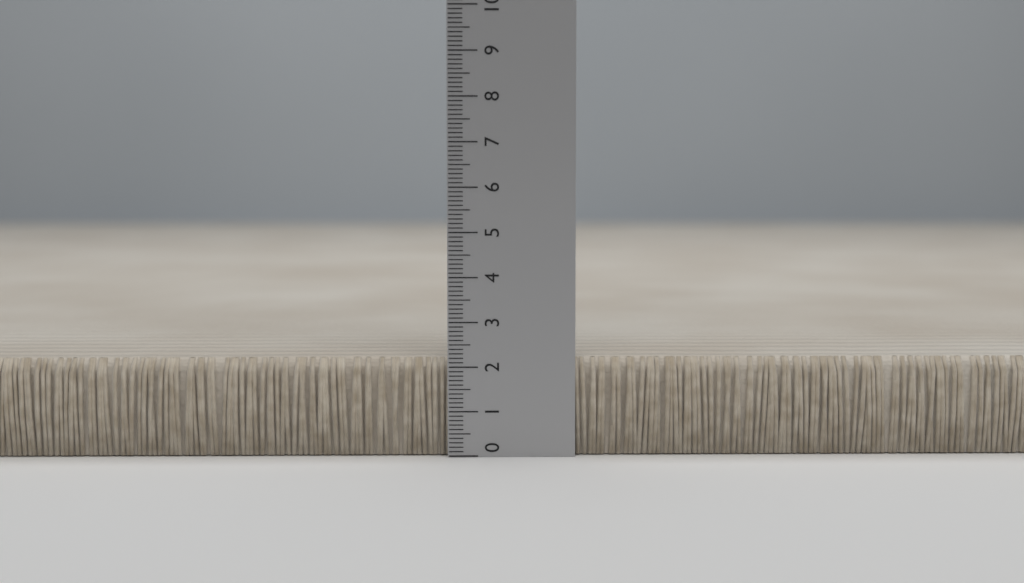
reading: 2.2 (no unit)
